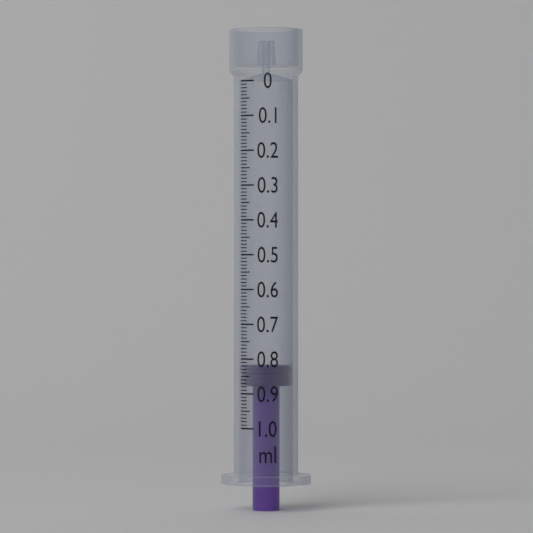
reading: 0.82 ml
